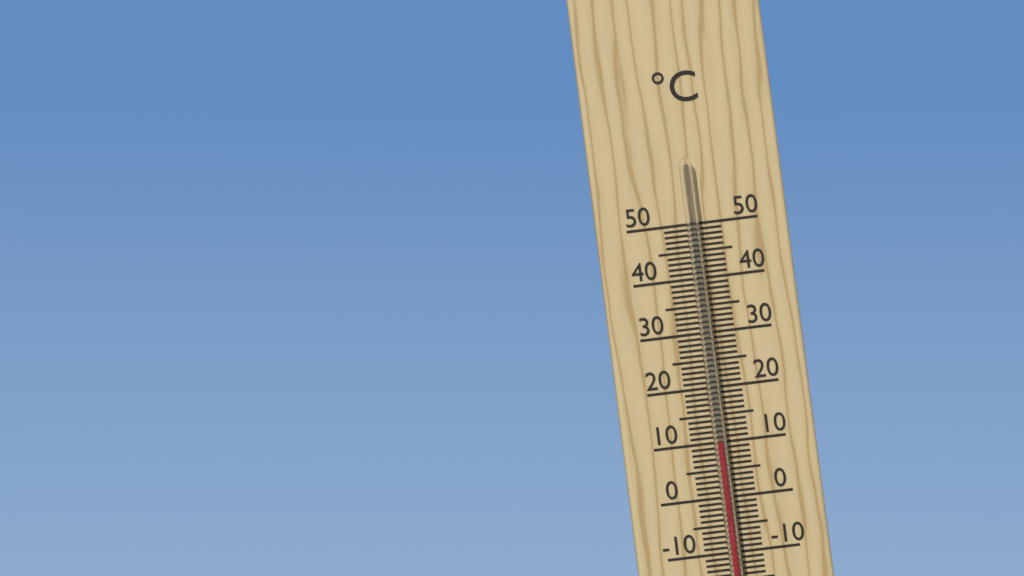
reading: 10 °C
